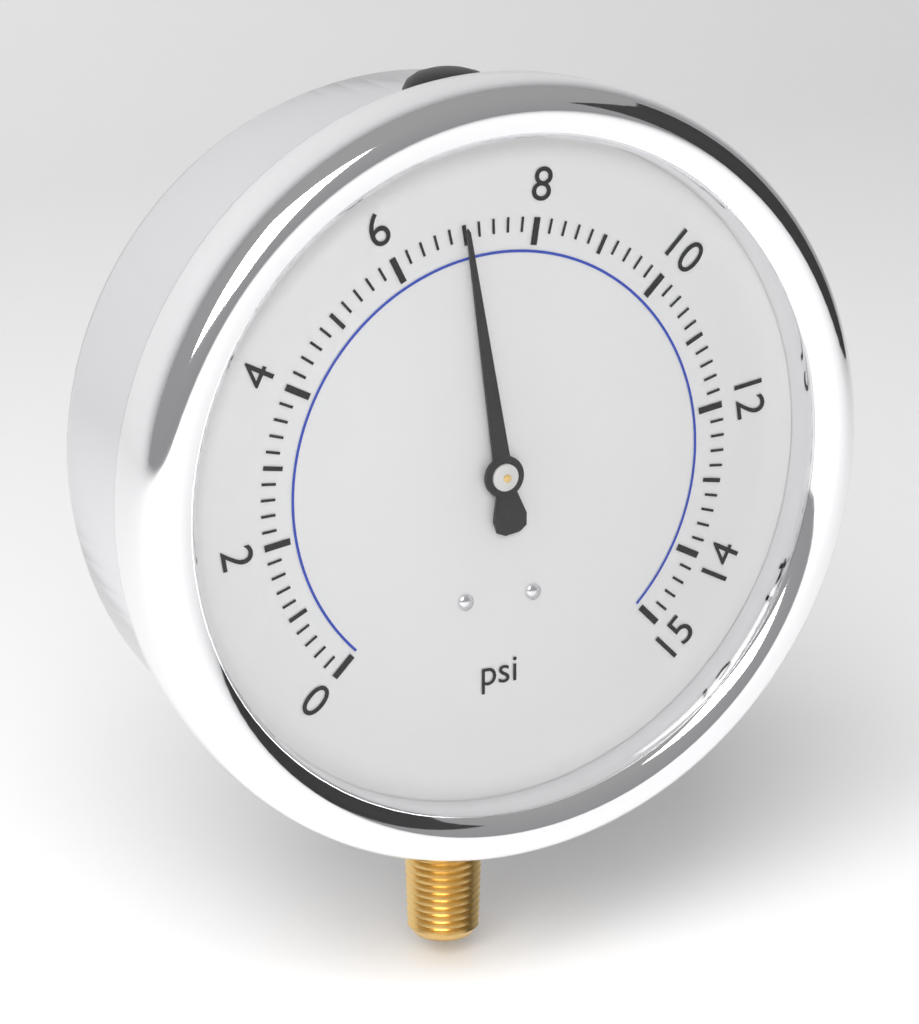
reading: 7.0 psi
